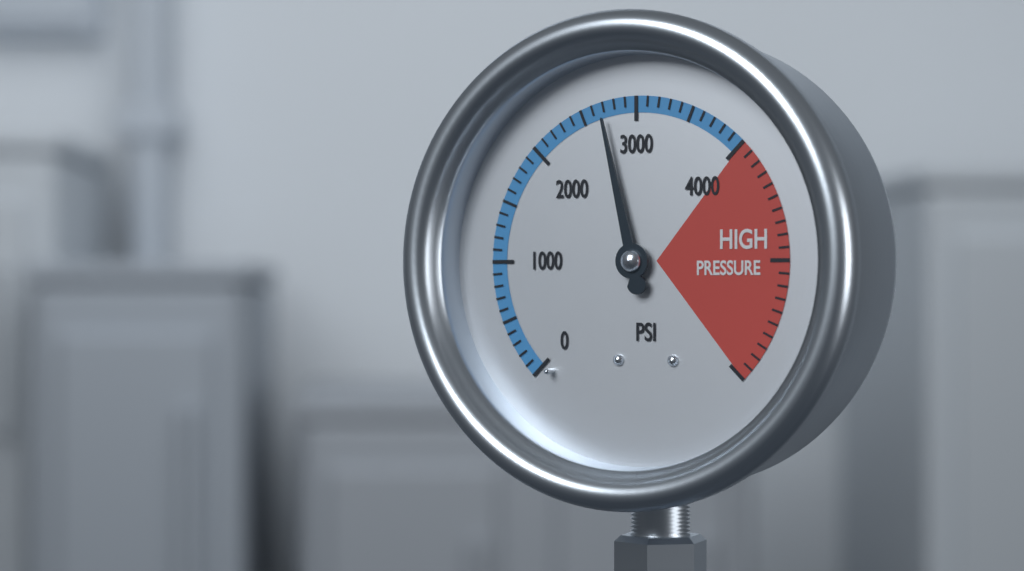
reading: 2700 psi
